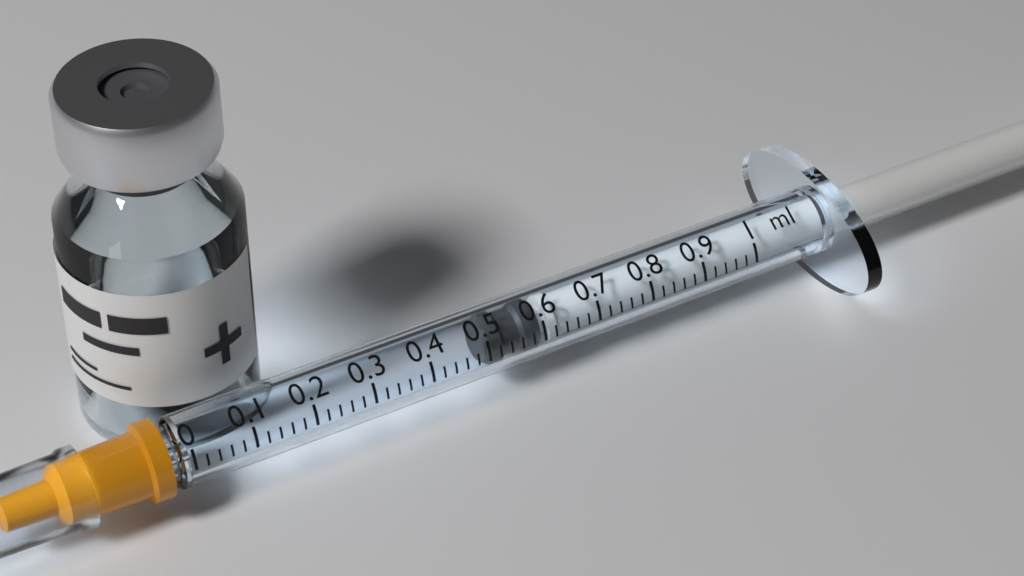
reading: 0.50 ml
